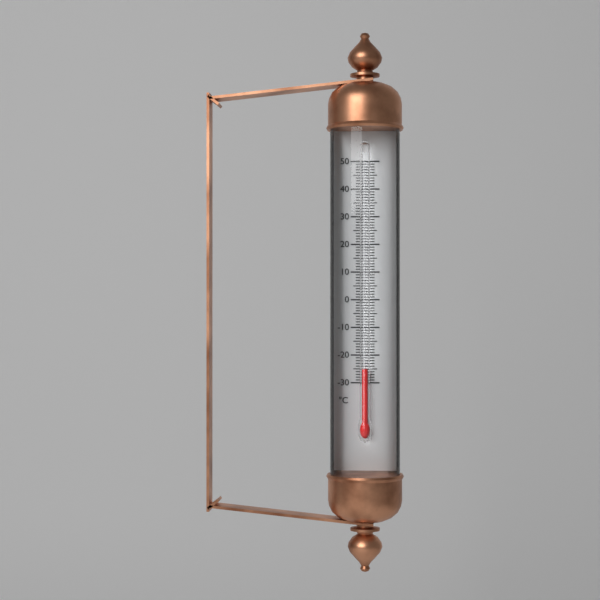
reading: -25 °C
